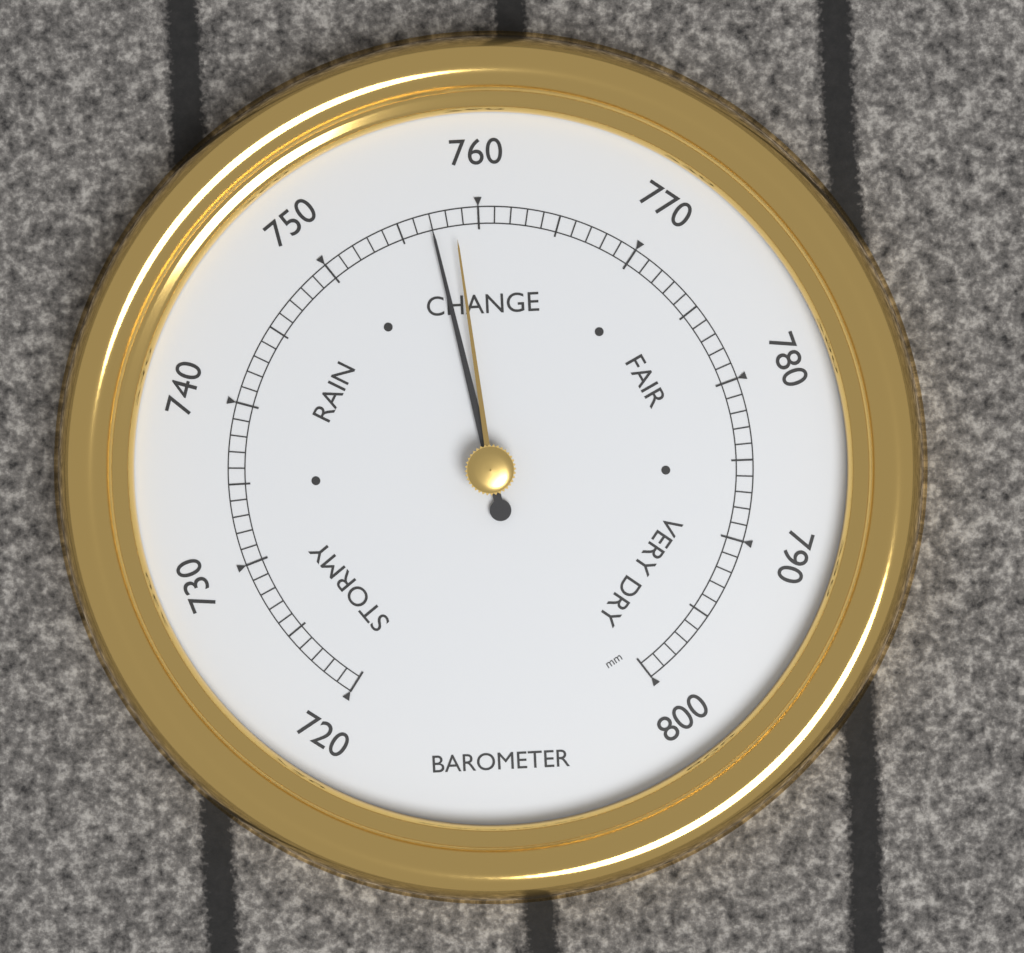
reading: 757 mm
